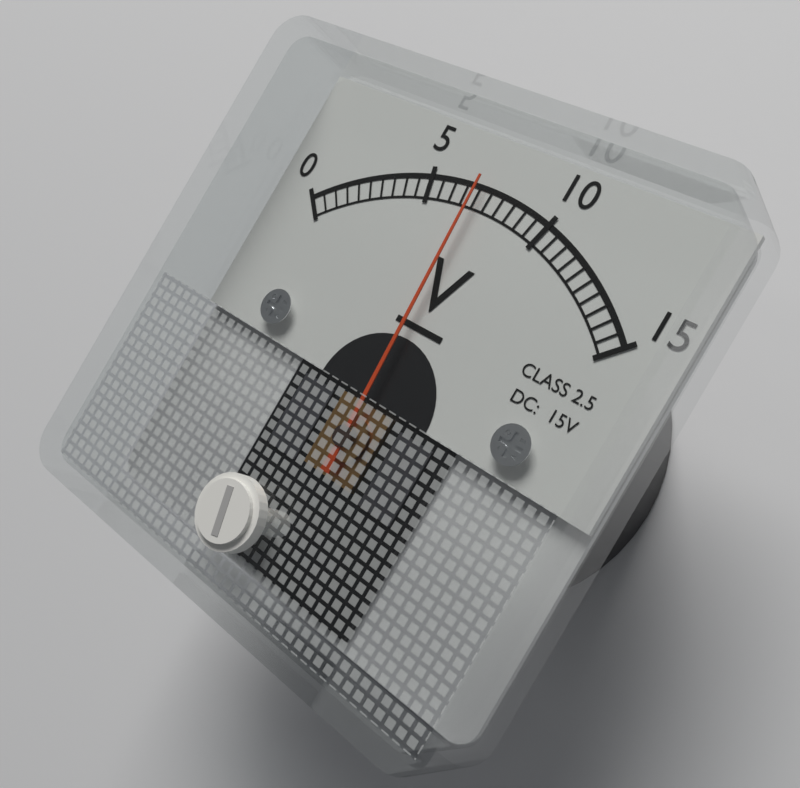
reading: 7.0 V
